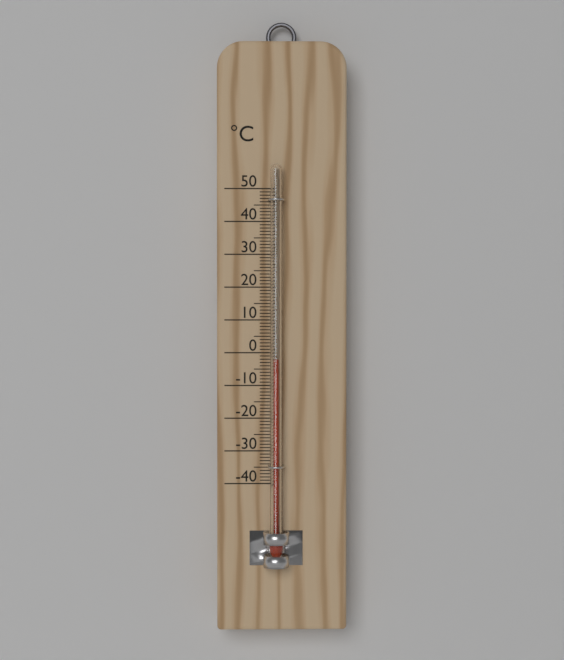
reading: -2 °C
